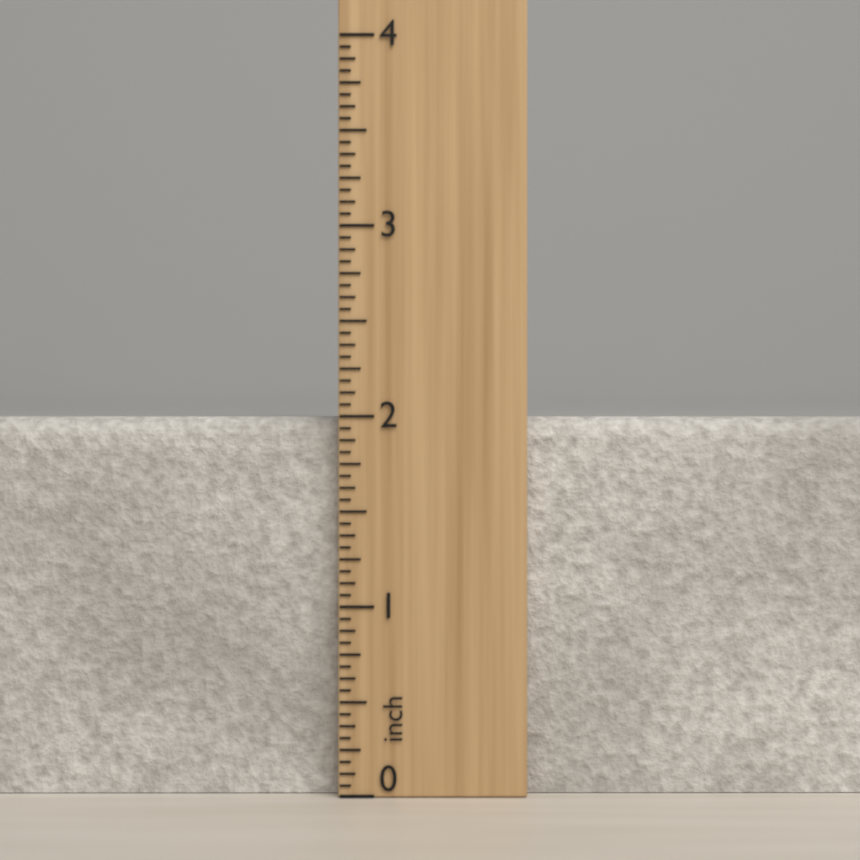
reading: 2.0000 inch
